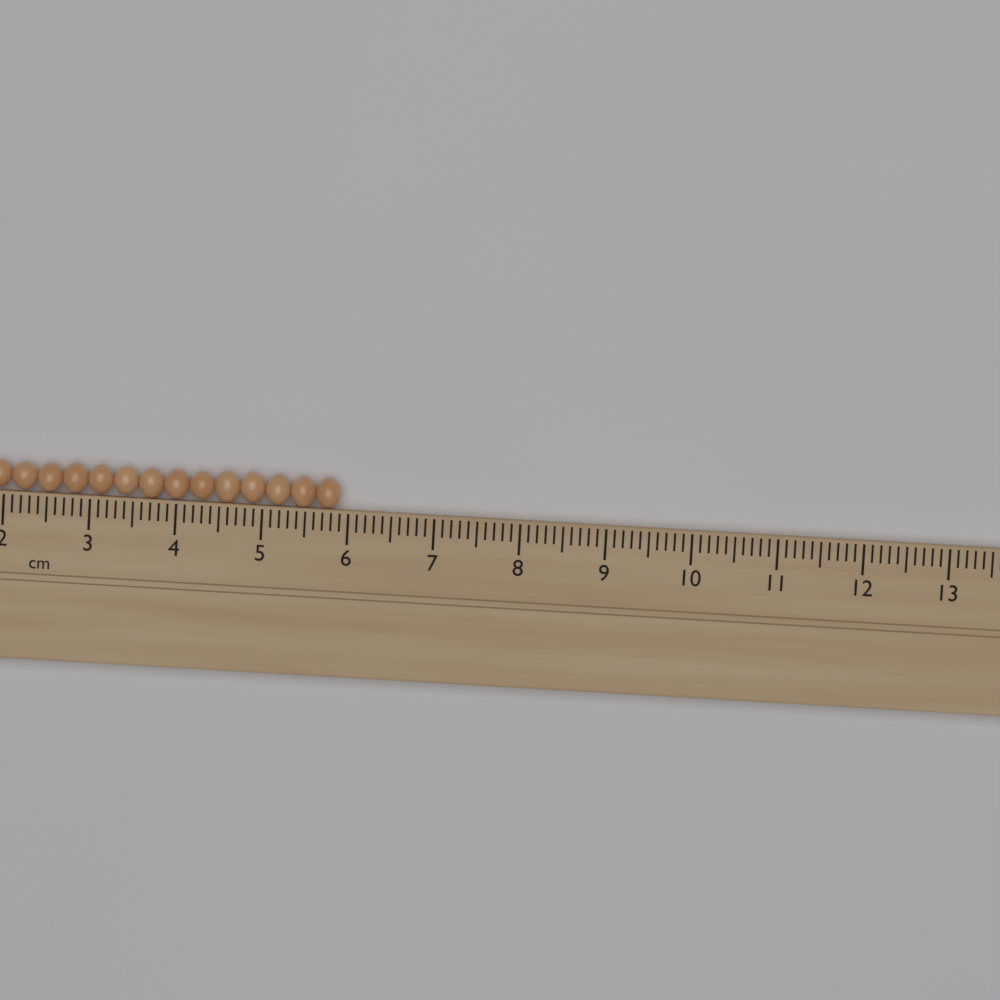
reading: 5.9 cm
